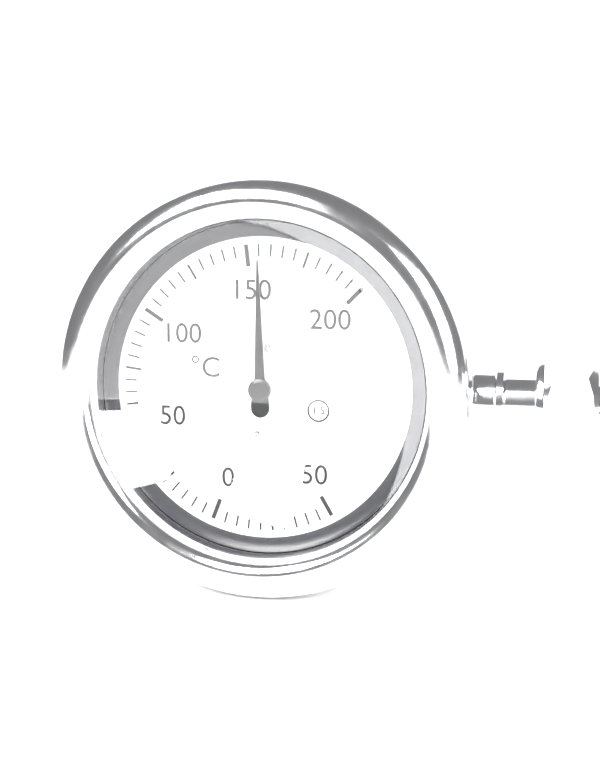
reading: 155 °C
